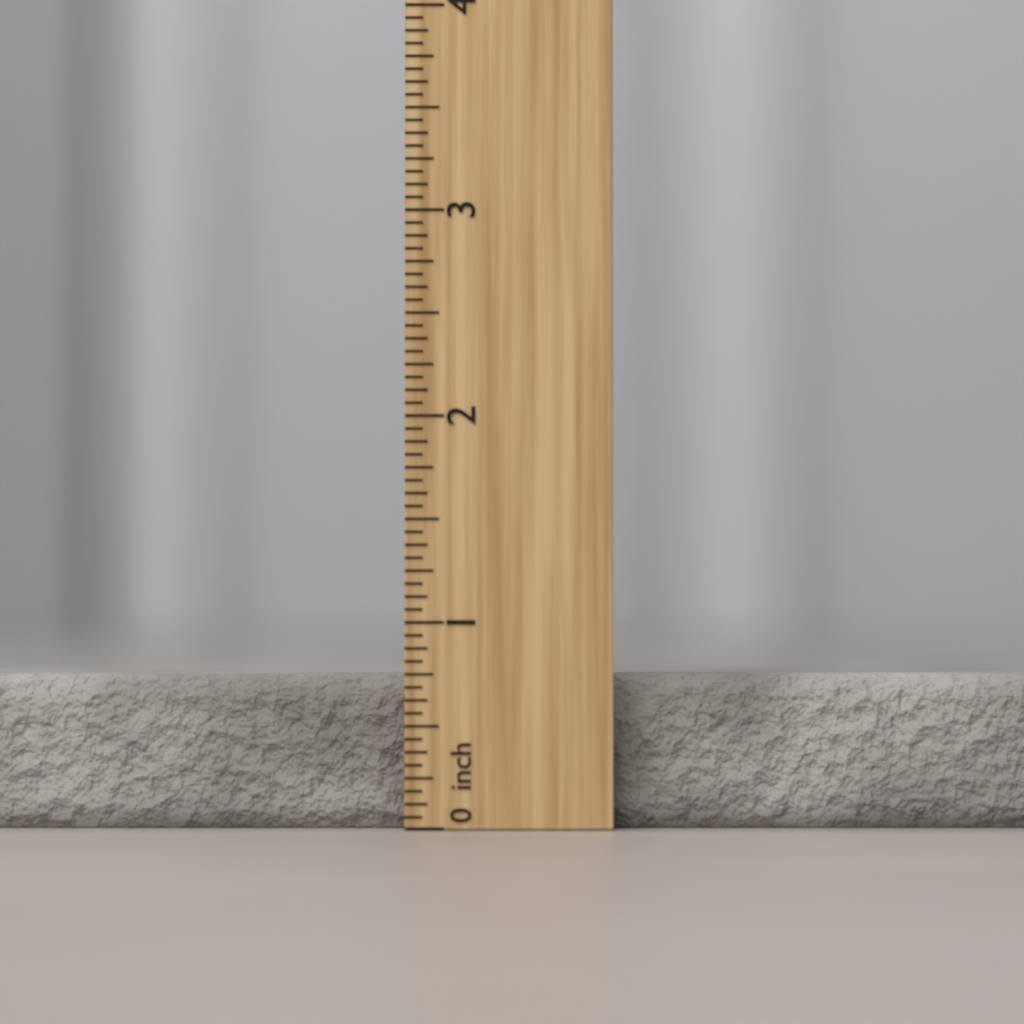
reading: 0.7500 inch
